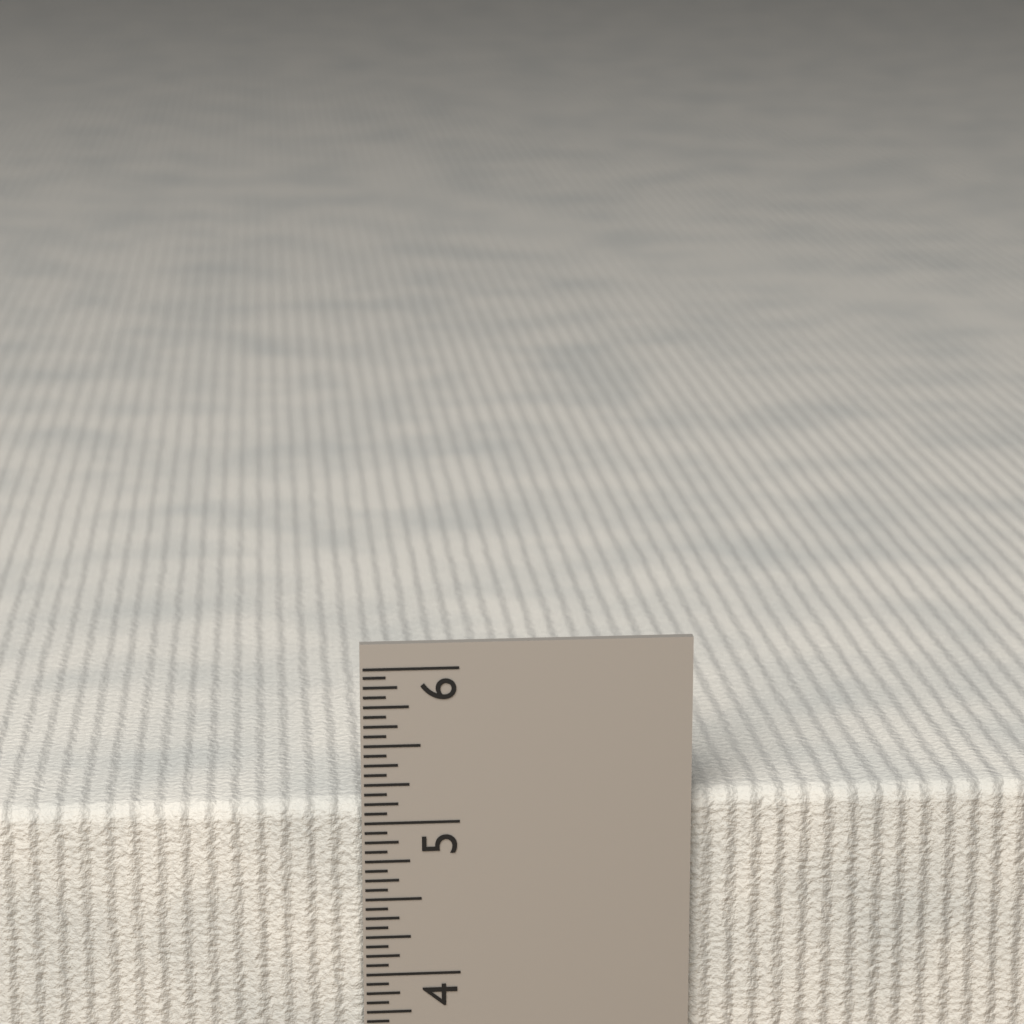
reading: 5.1250 in
